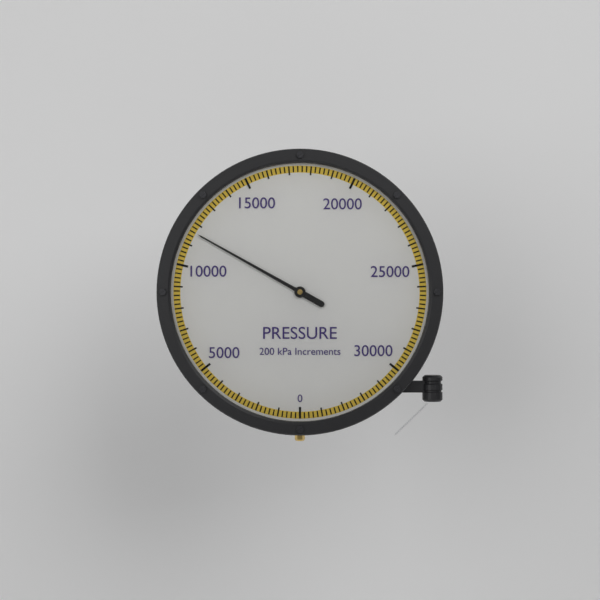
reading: 11600 kPa
